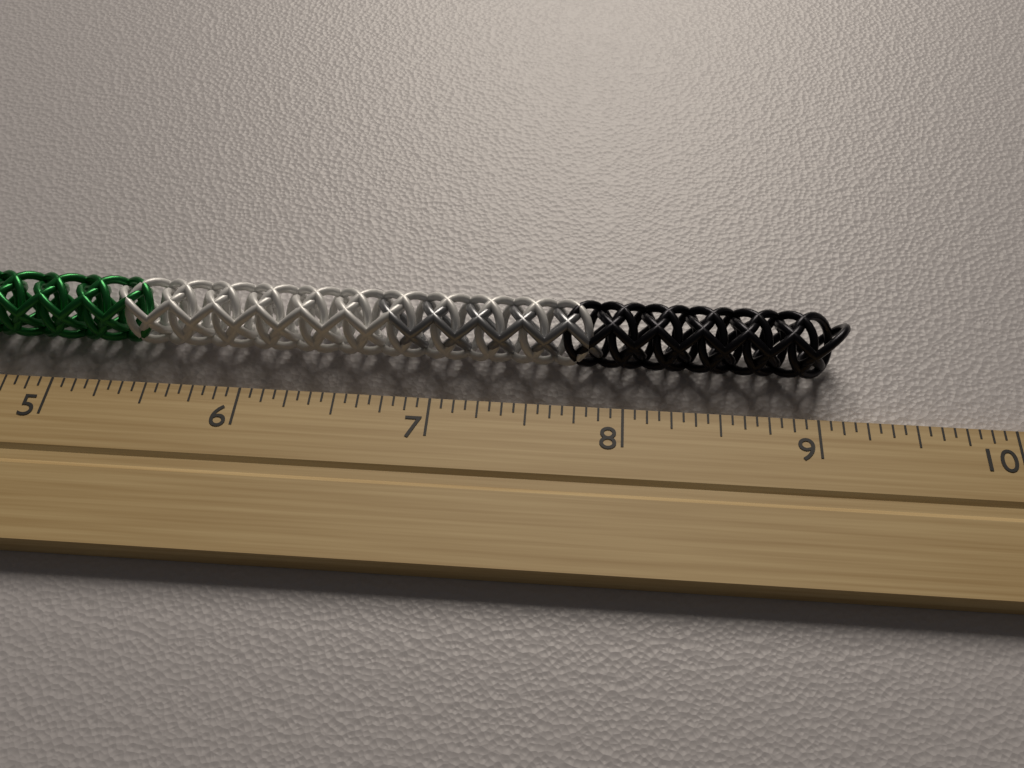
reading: 9.1875 inch
